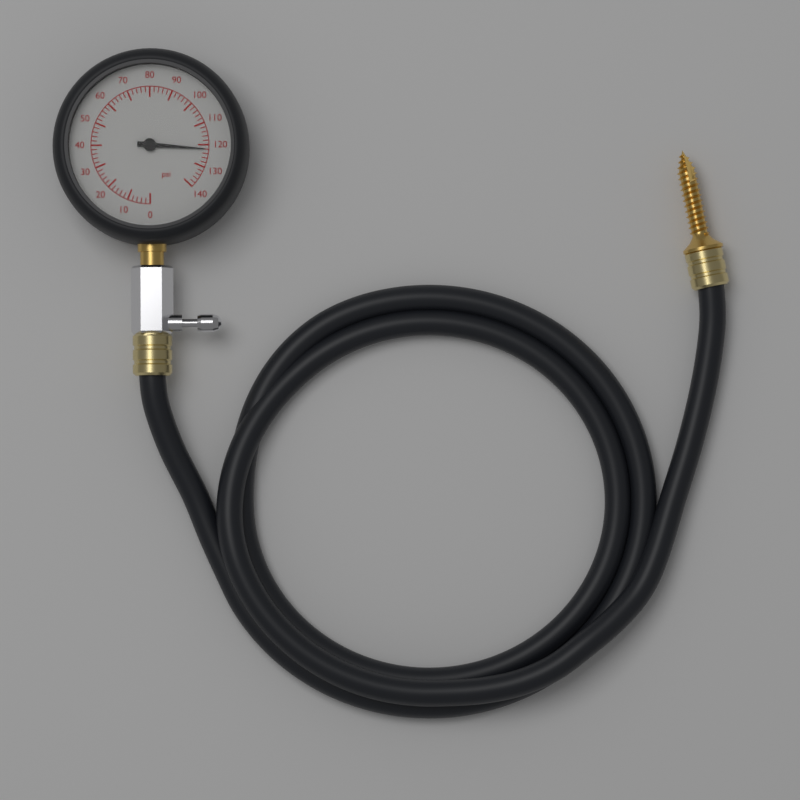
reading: 122 psi
